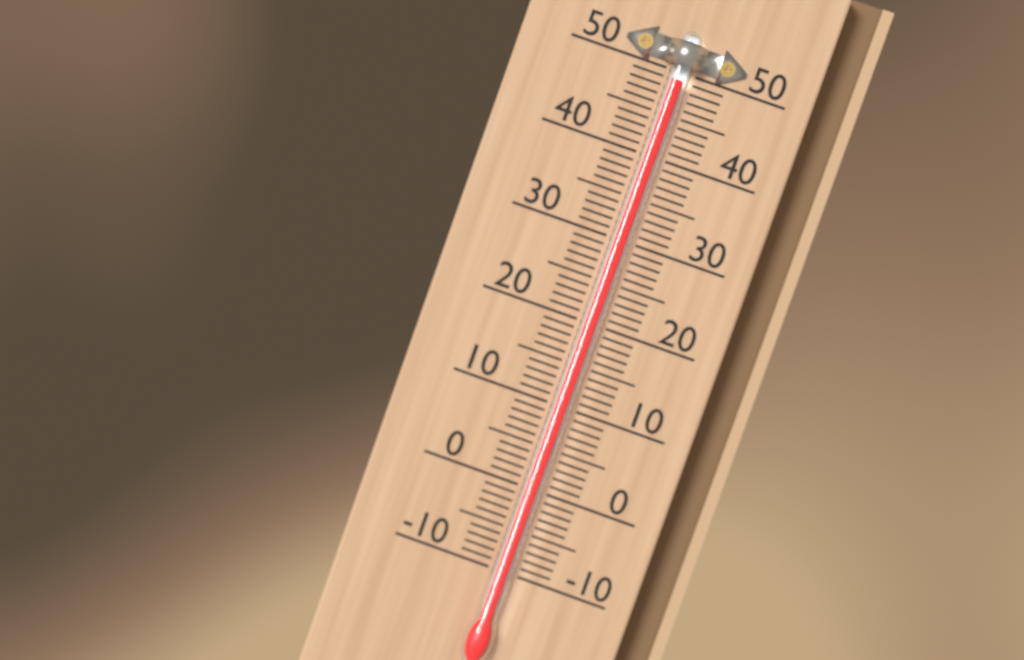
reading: 49 (no unit)
